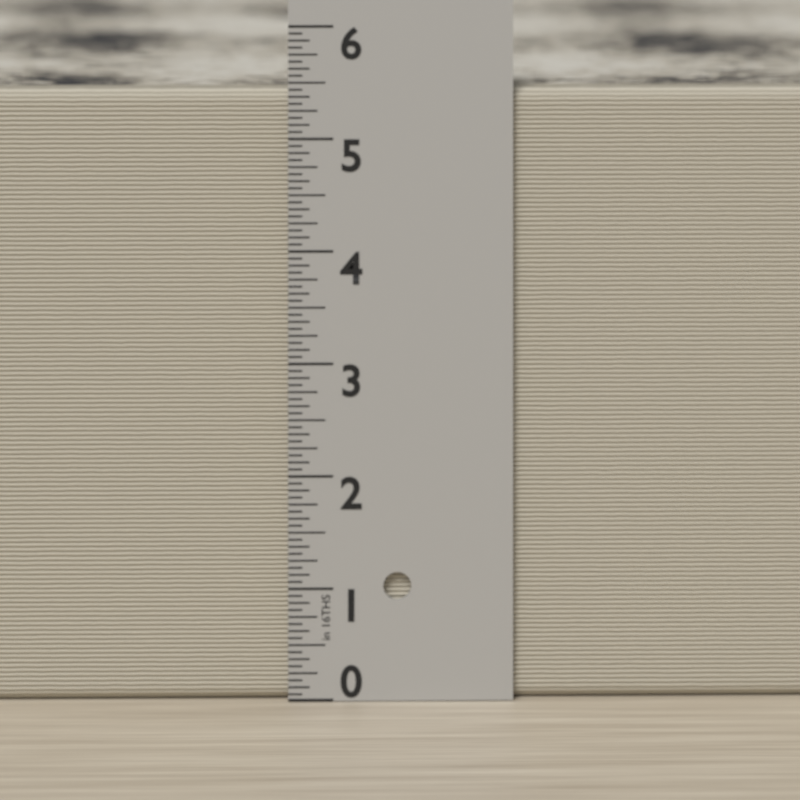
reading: 5.4375 in
